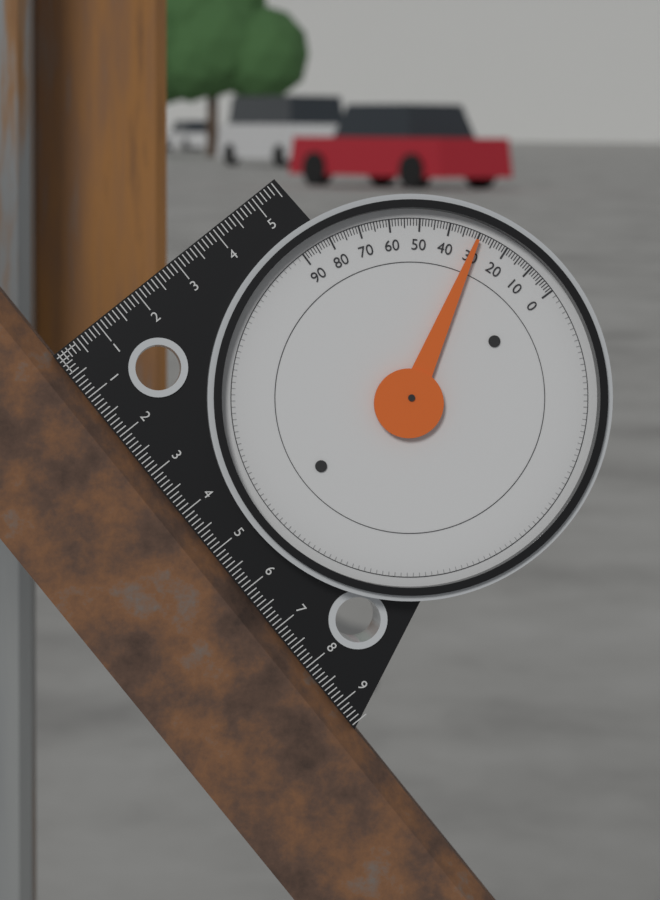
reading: 30 (no unit)
